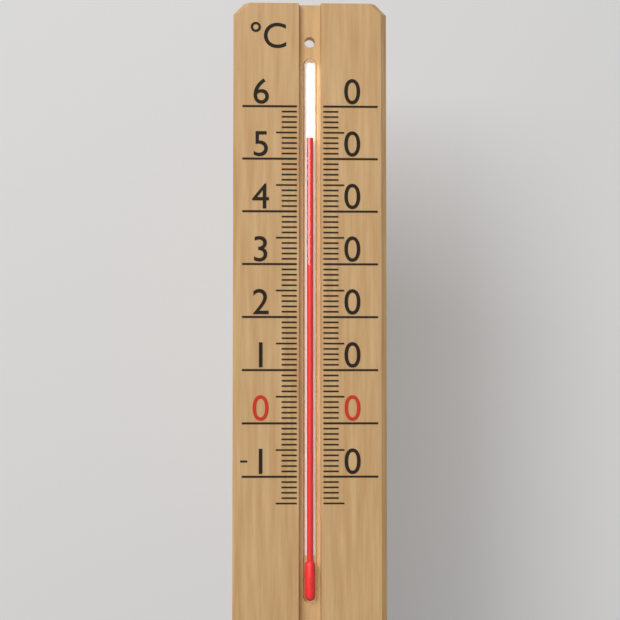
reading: 54 °C
